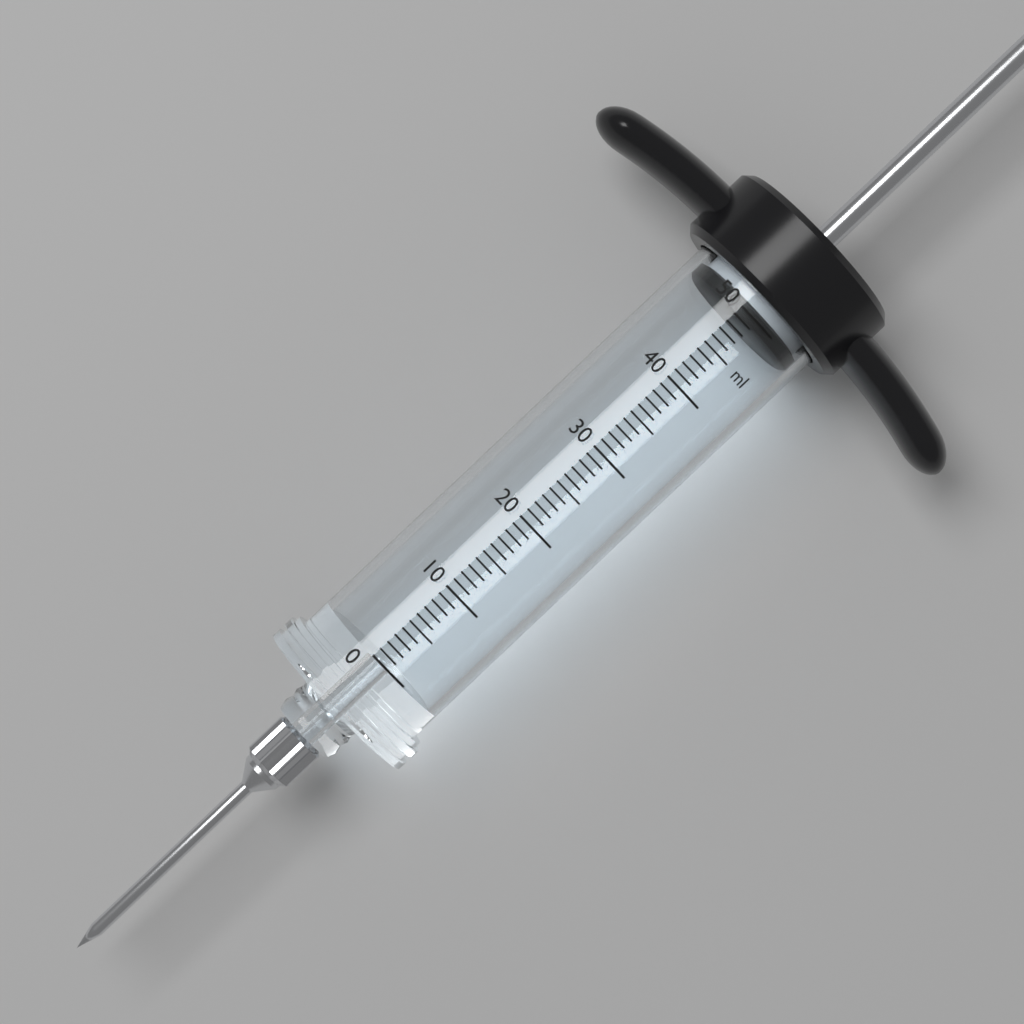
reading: 49 ml
